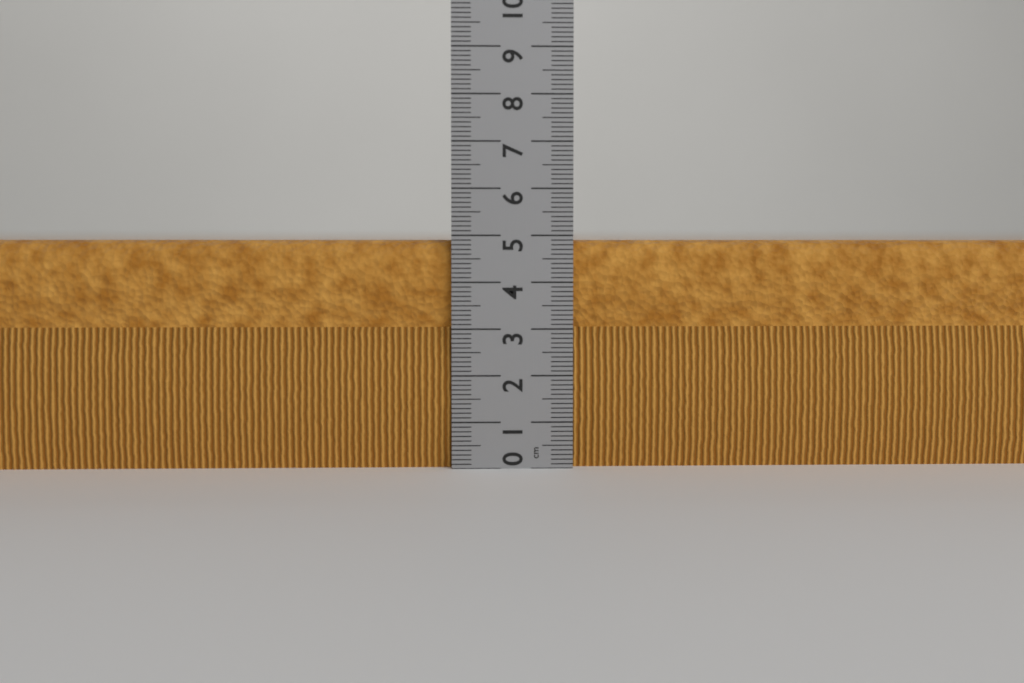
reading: 4.9 cm
